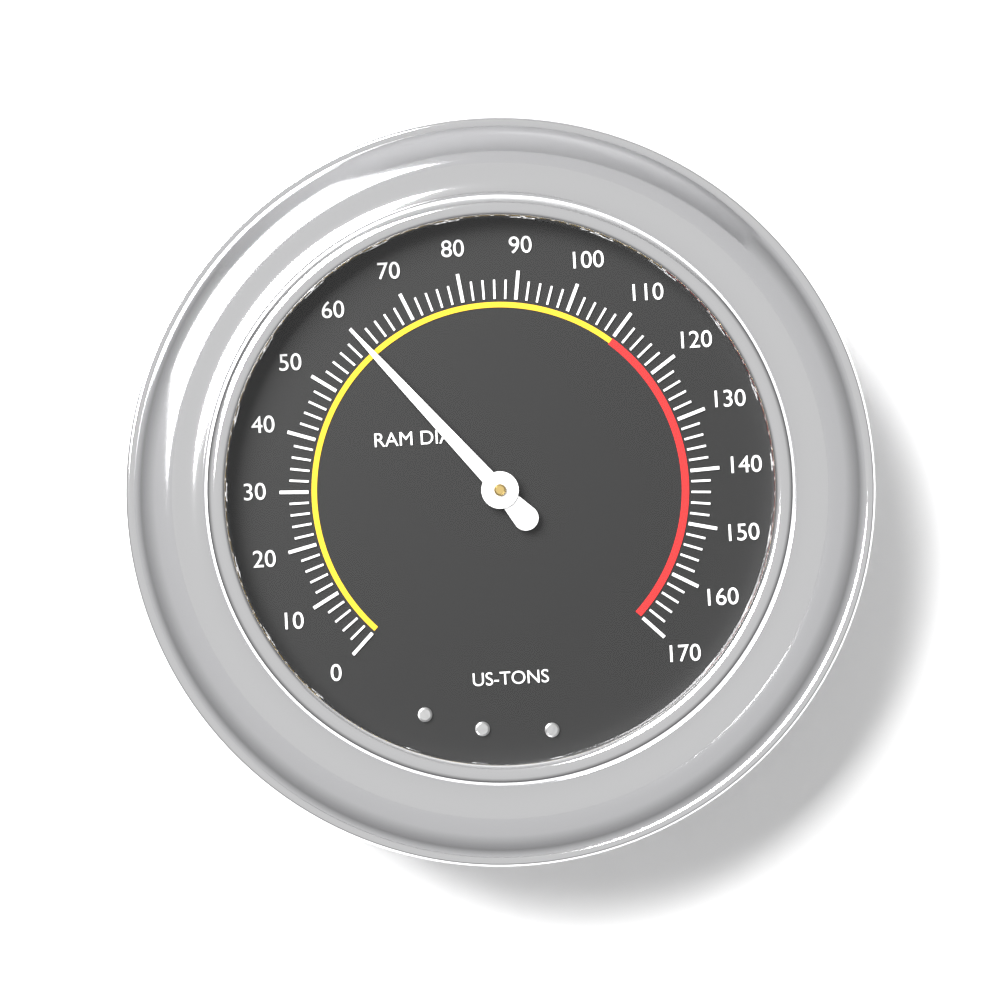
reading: 60 US-TONS
